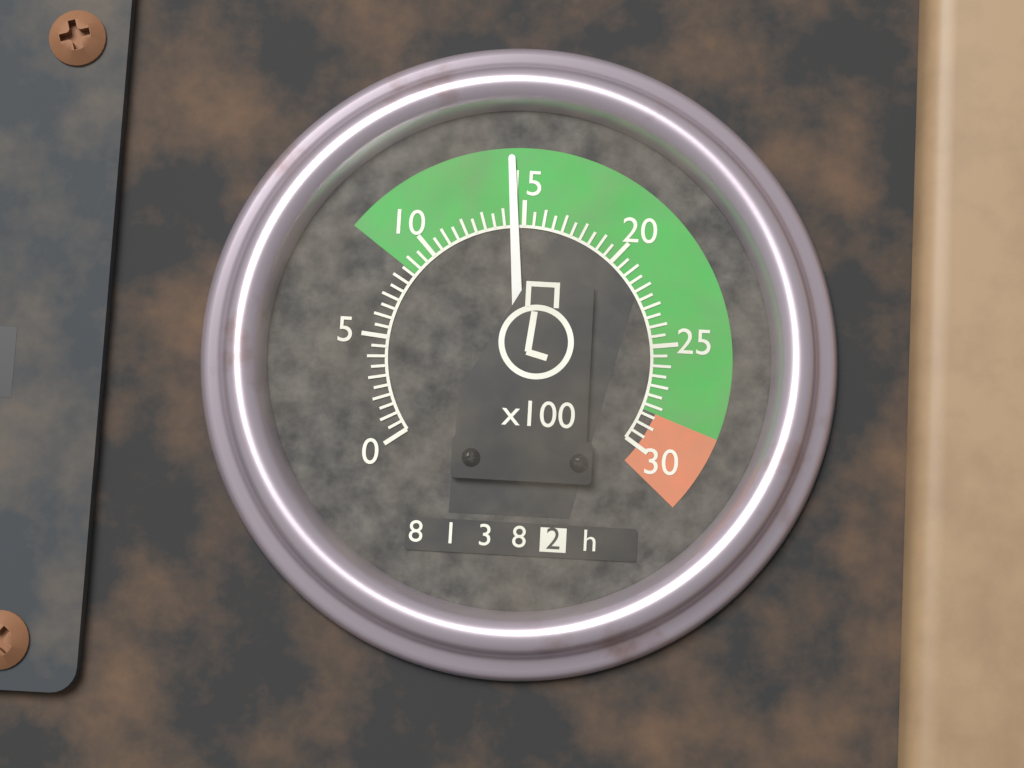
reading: 14.5 x100 rpm
